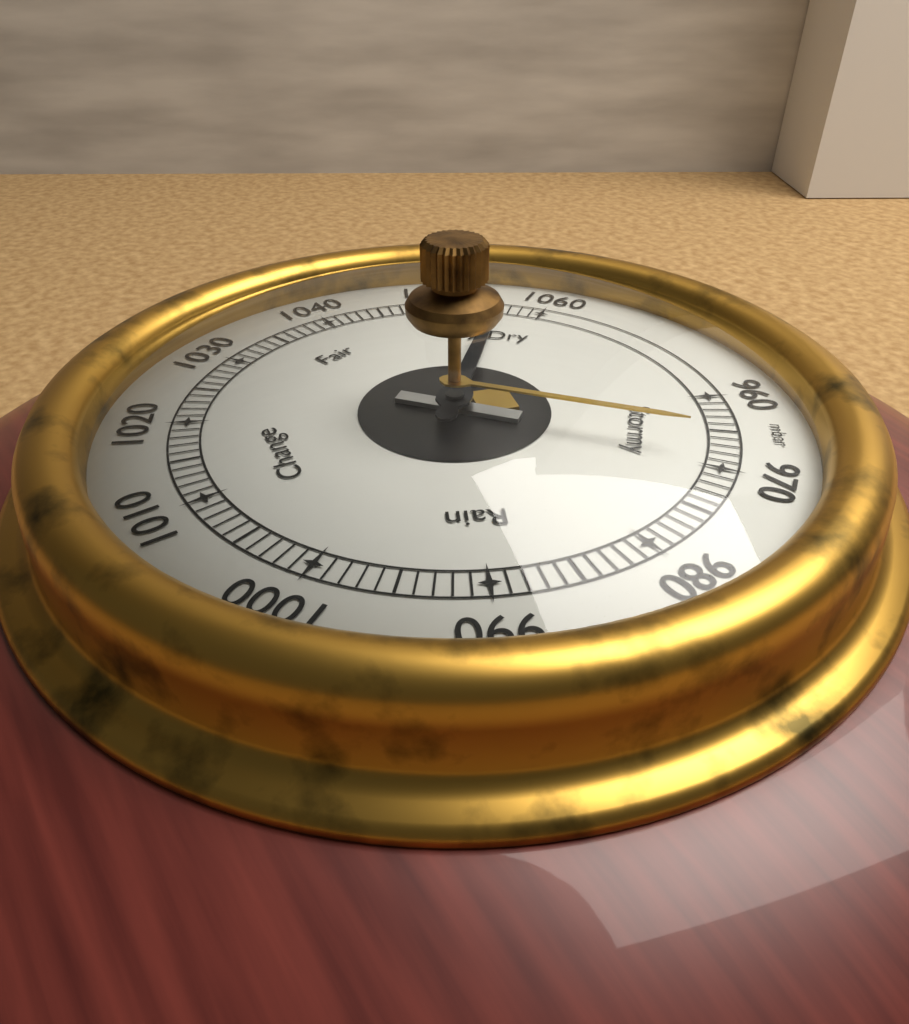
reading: 1056 mbar
